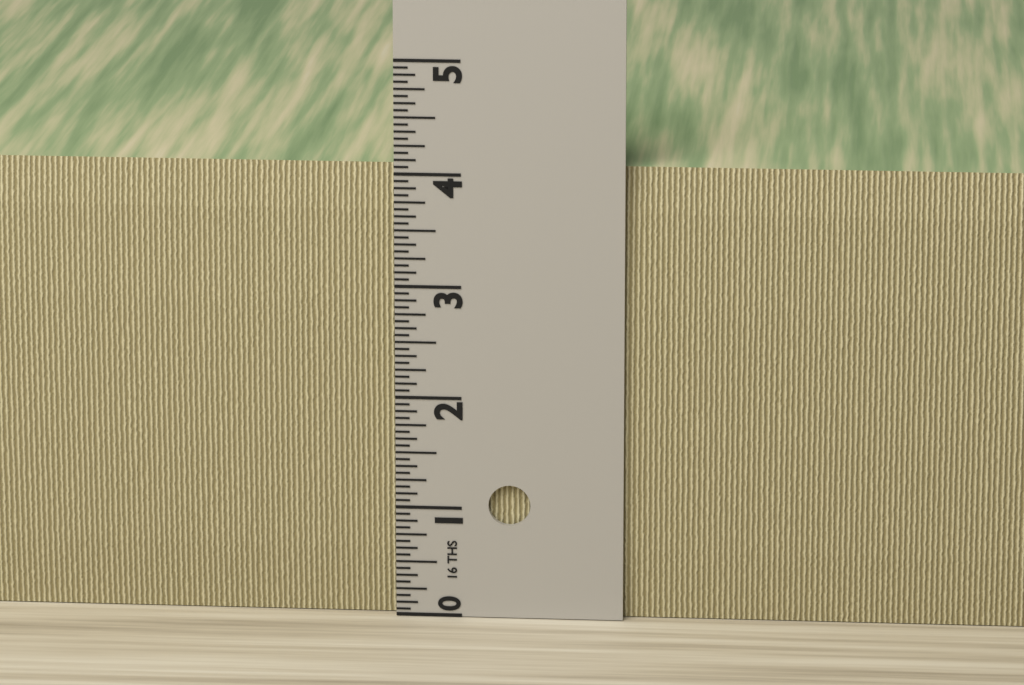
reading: 4.0625 in
